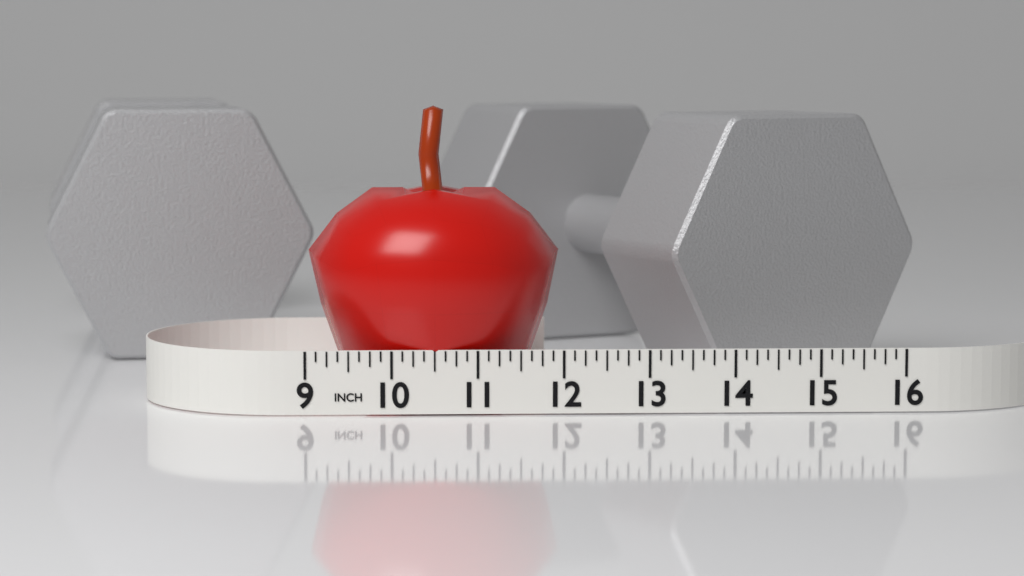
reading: 12.000 in
